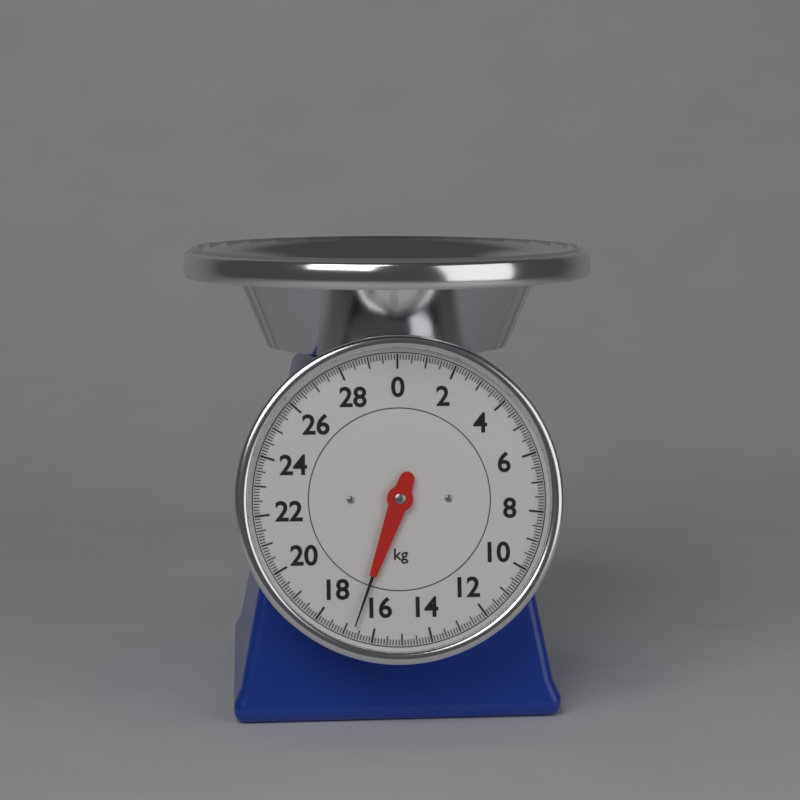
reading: 16.7 kg
